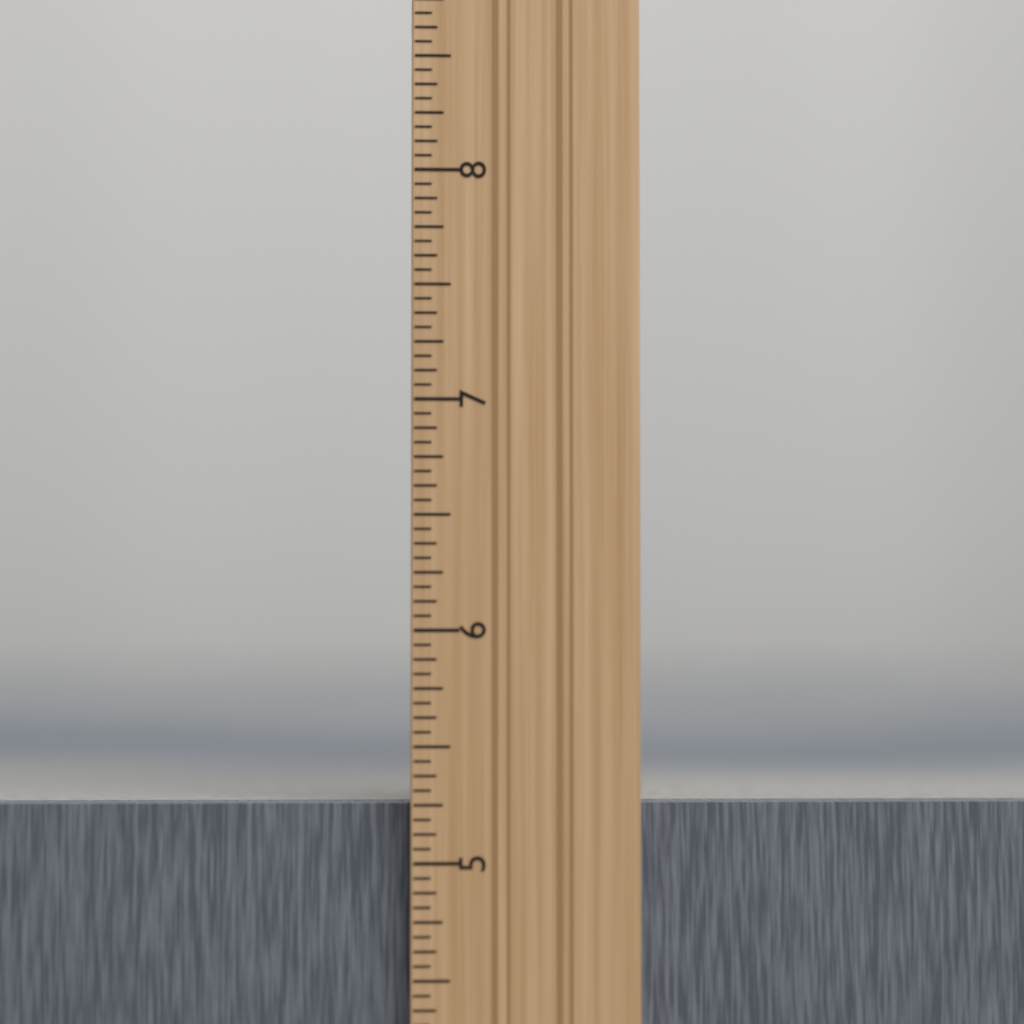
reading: 5.2500 in
